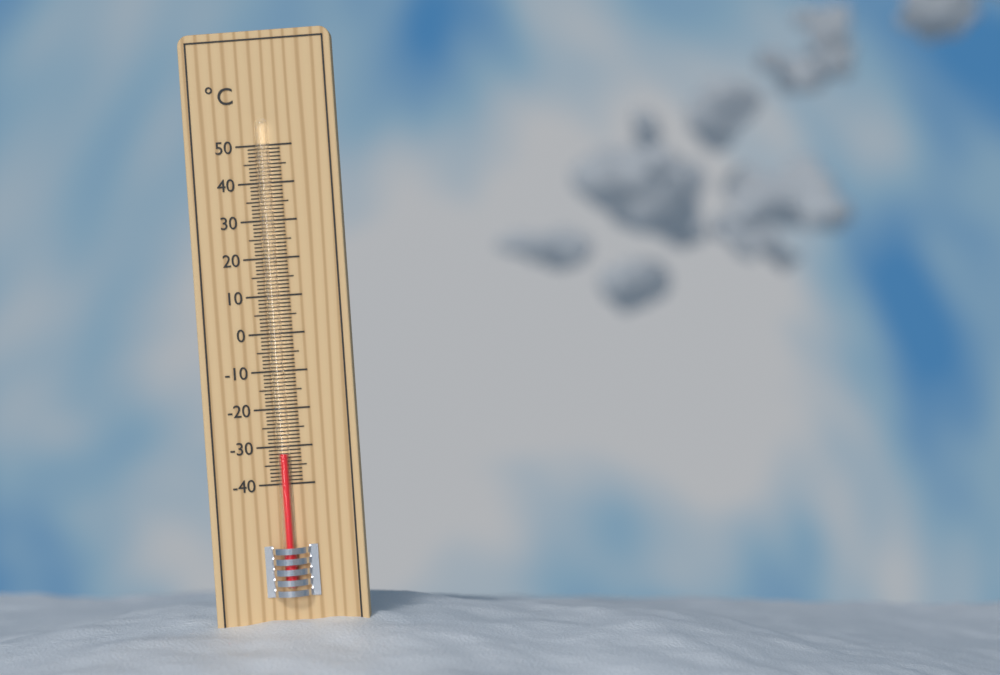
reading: -32 °C
